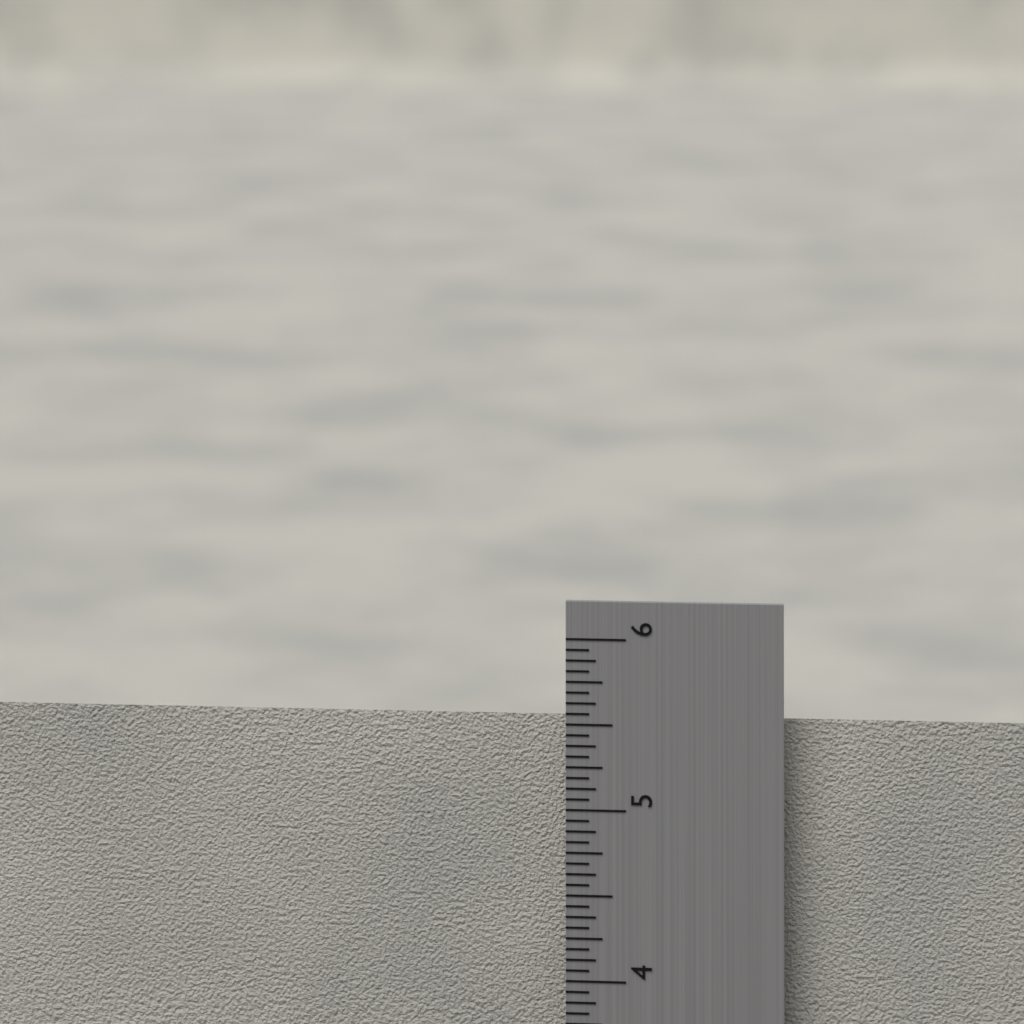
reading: 5.5000 in
